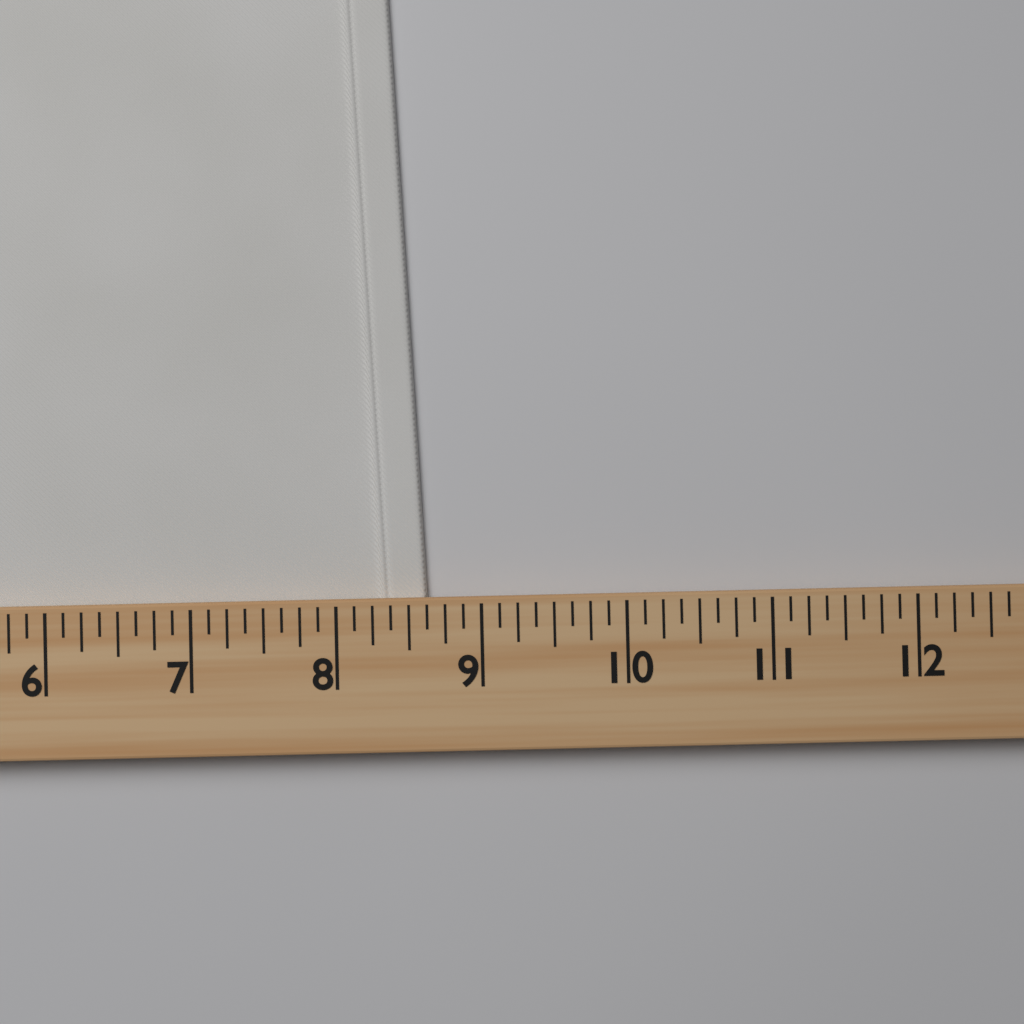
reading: 8.625 (no unit)
